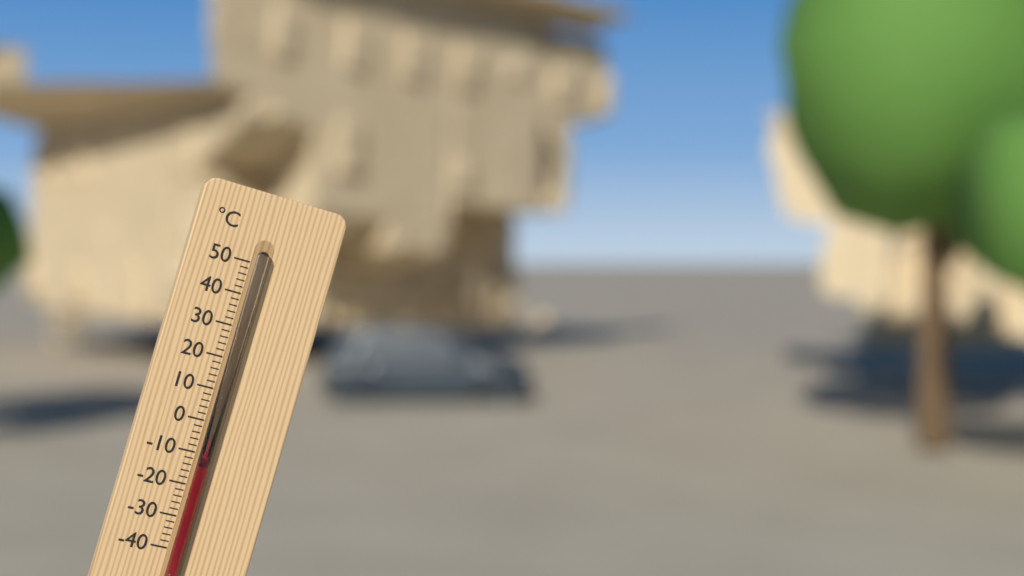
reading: -14 °C
